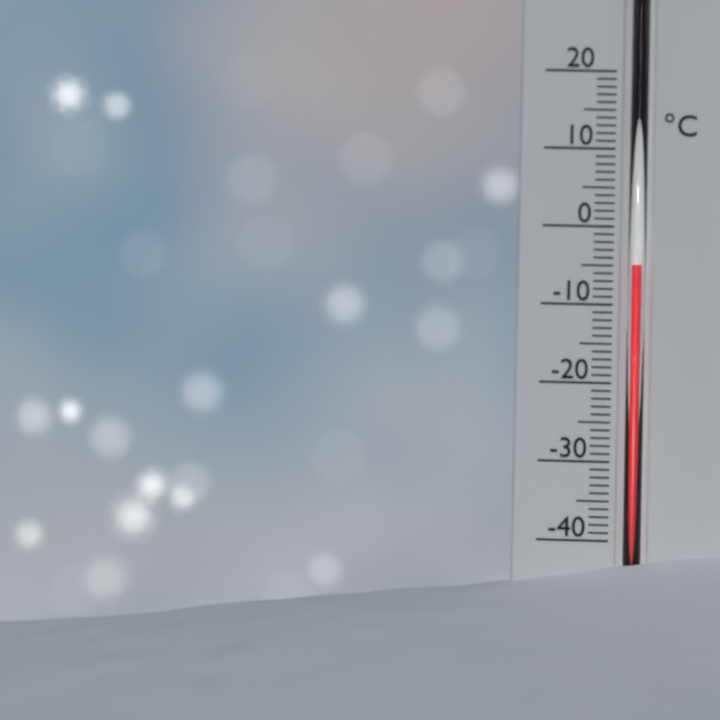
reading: -5 °C
